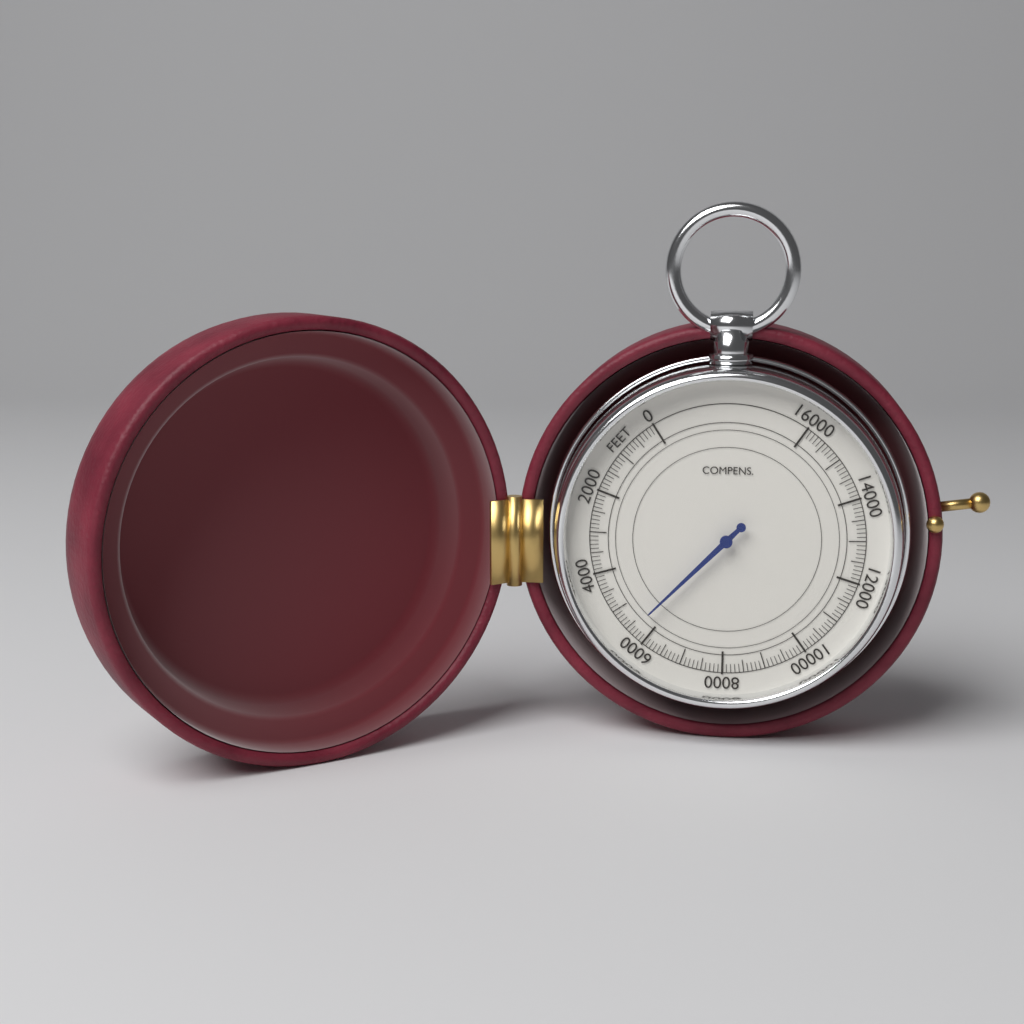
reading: 5600 feet
